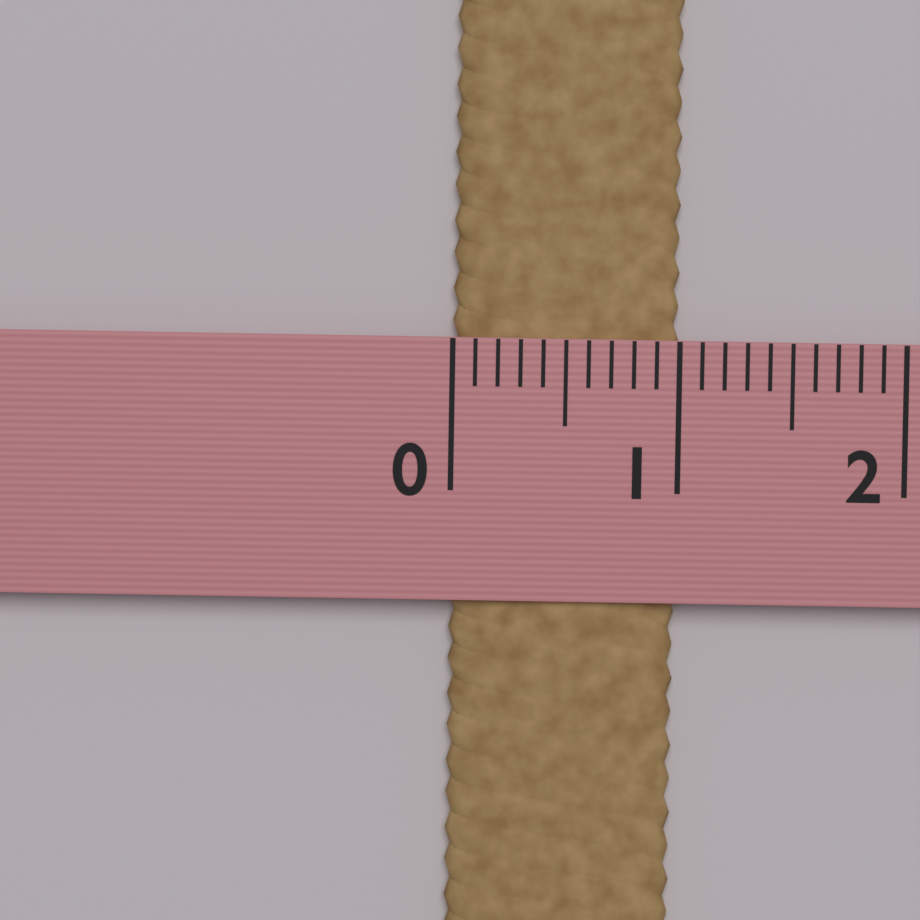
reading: 1.0 (no unit)
